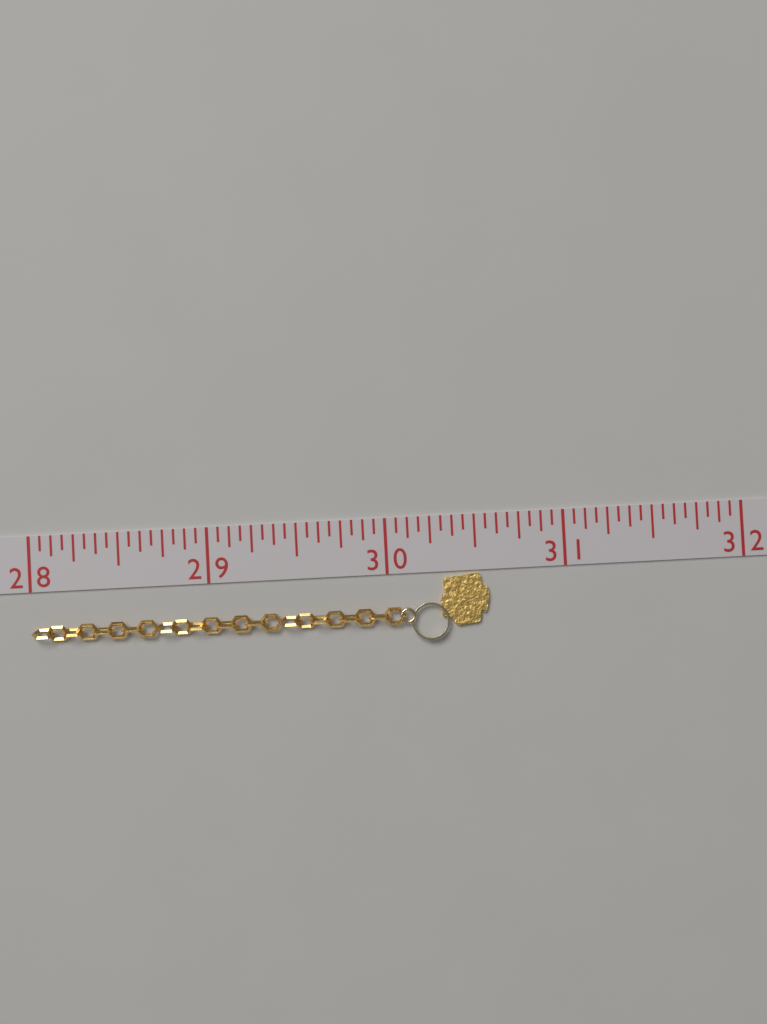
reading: 30.5625 (no unit)
